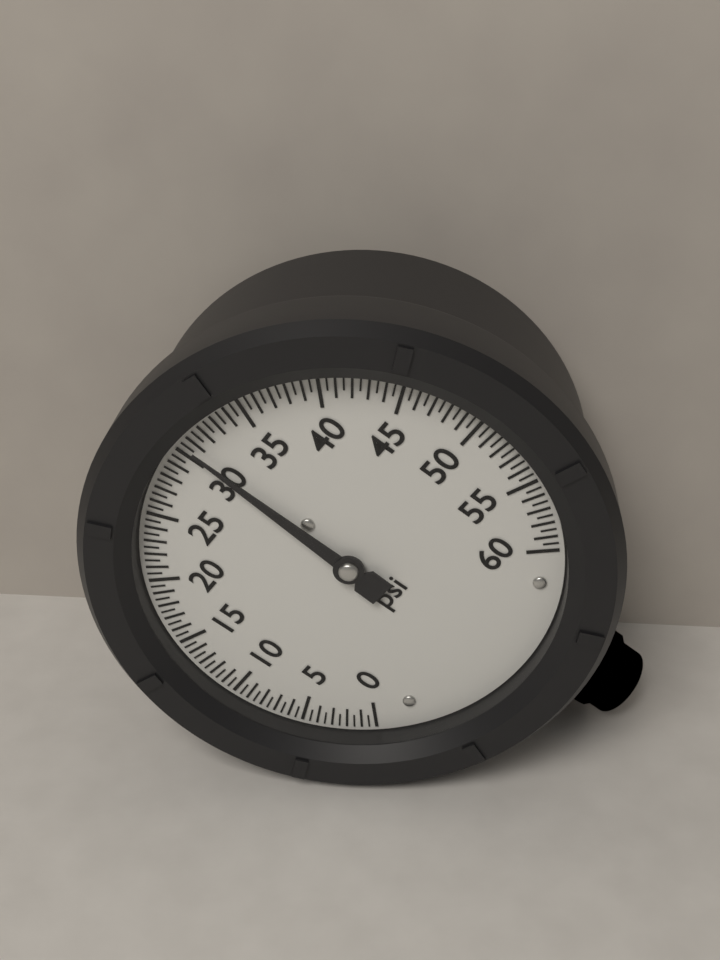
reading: 30.5 psi
